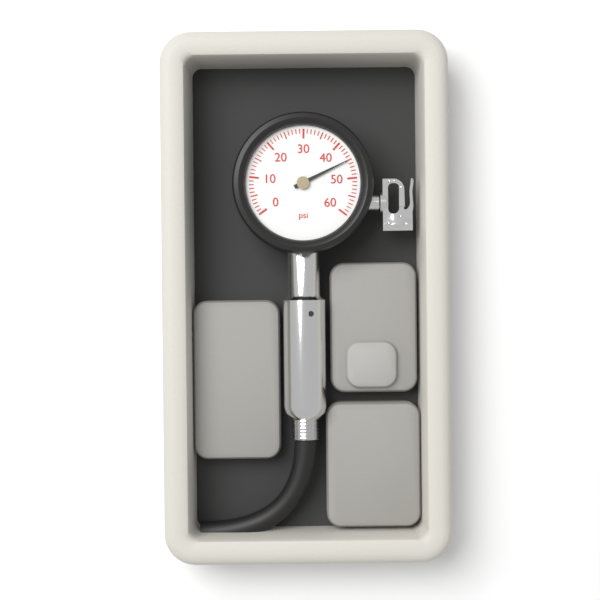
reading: 45 psi
